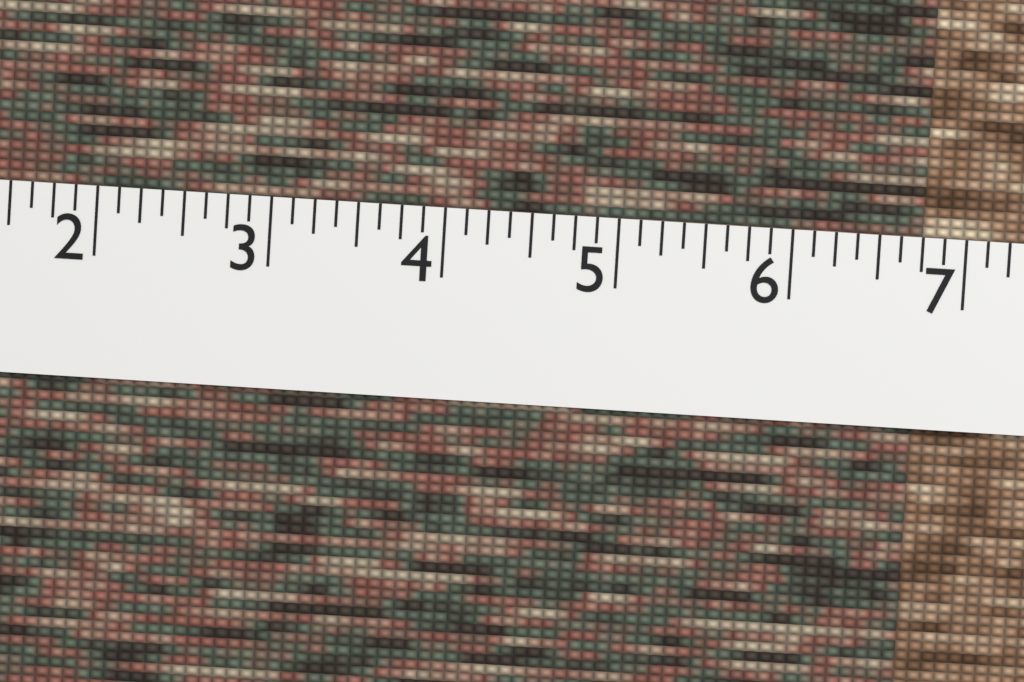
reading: 6.750 (no unit)
